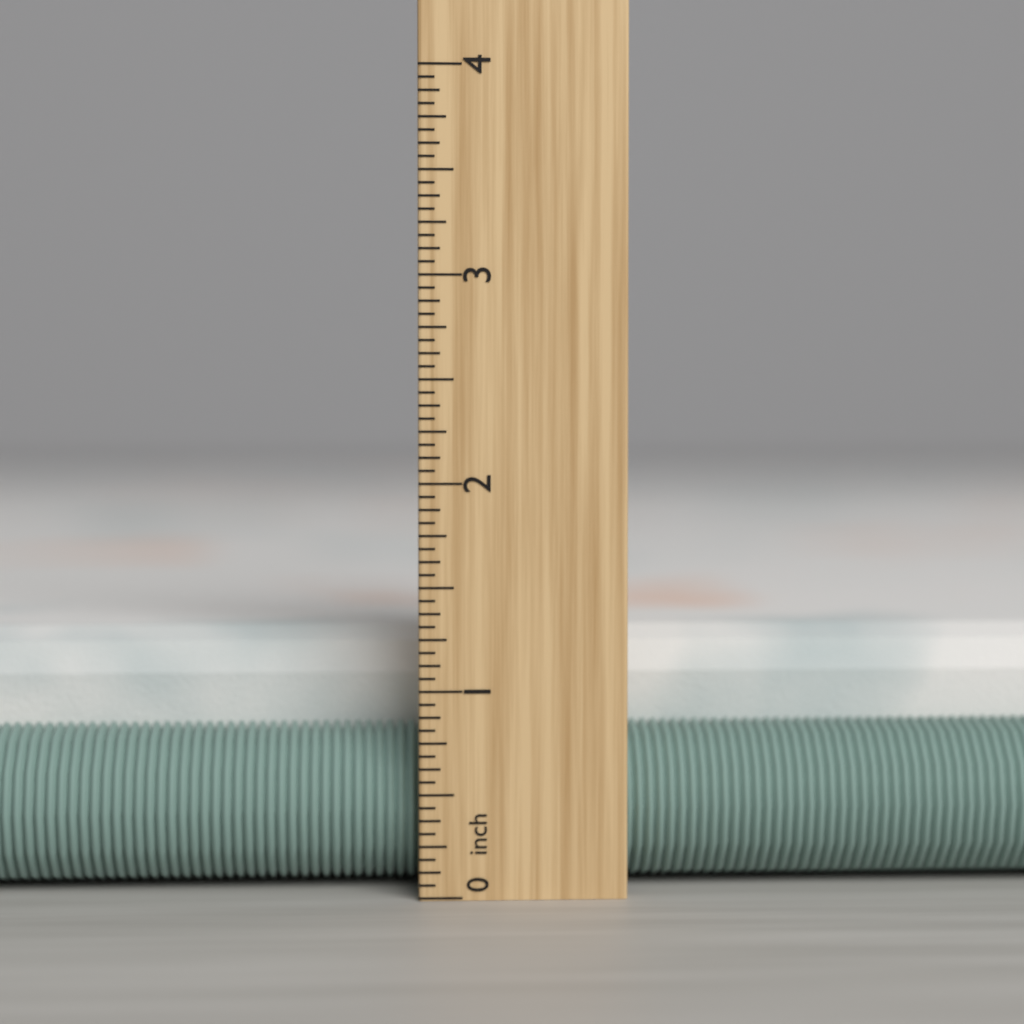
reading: 1.2500 inch
